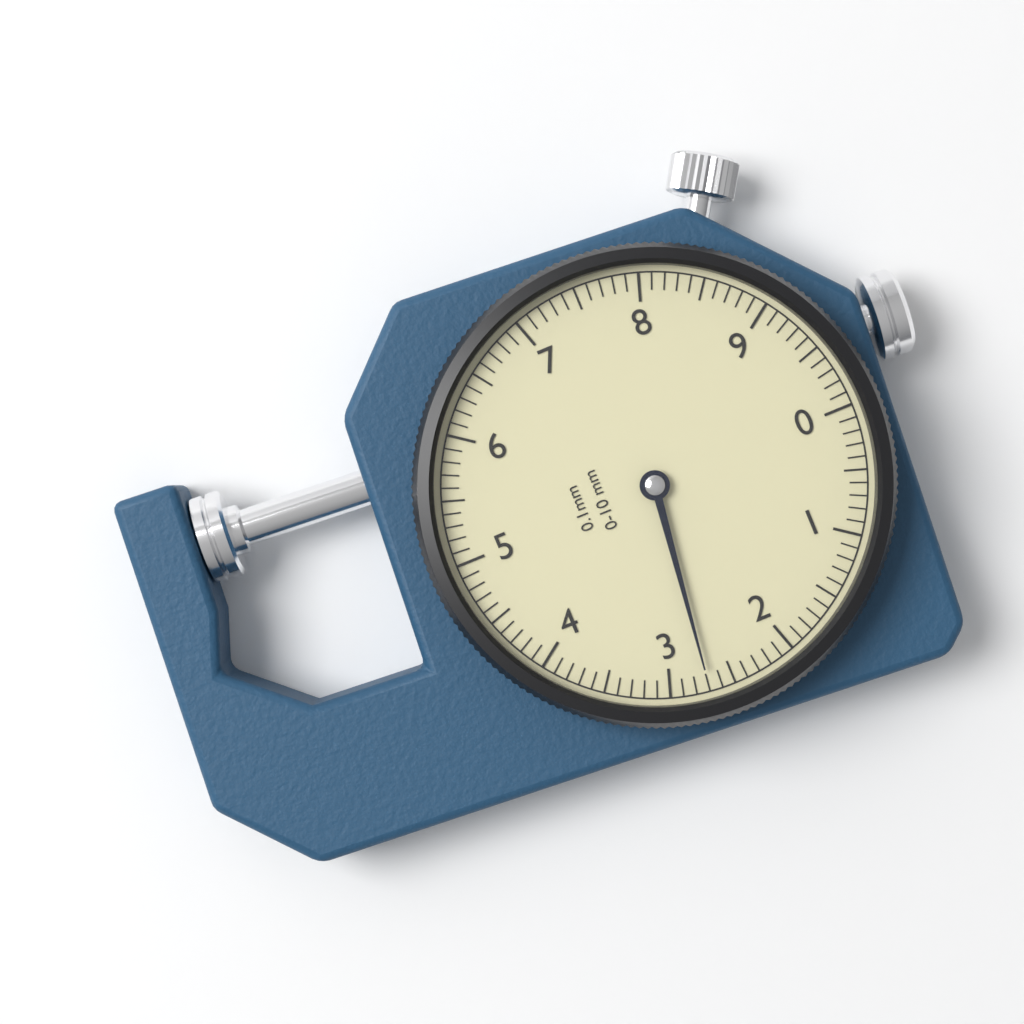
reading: 2.7 mm
